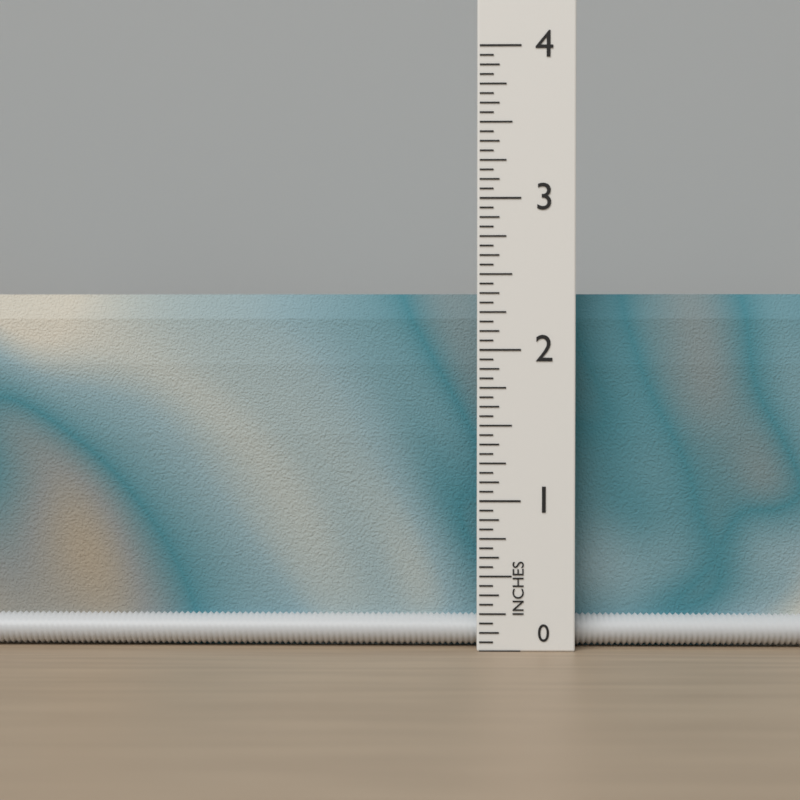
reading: 2.3750 in
